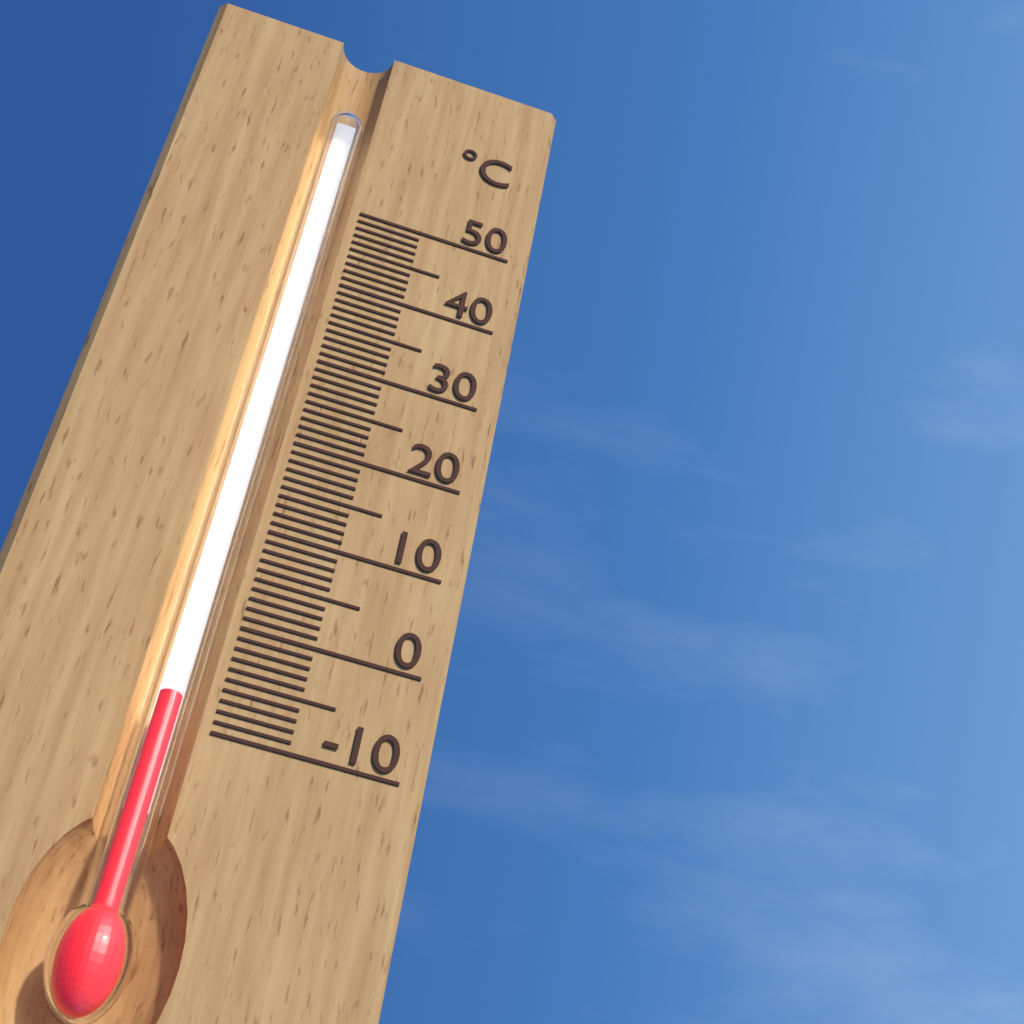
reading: -8 °C
